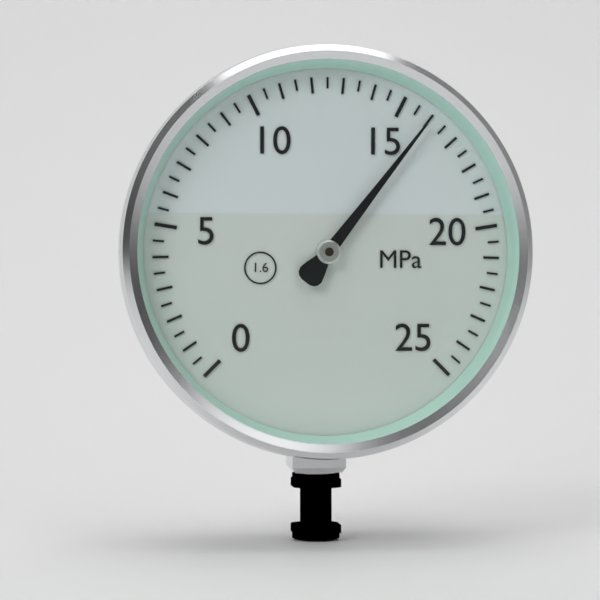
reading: 16.0 MPa
